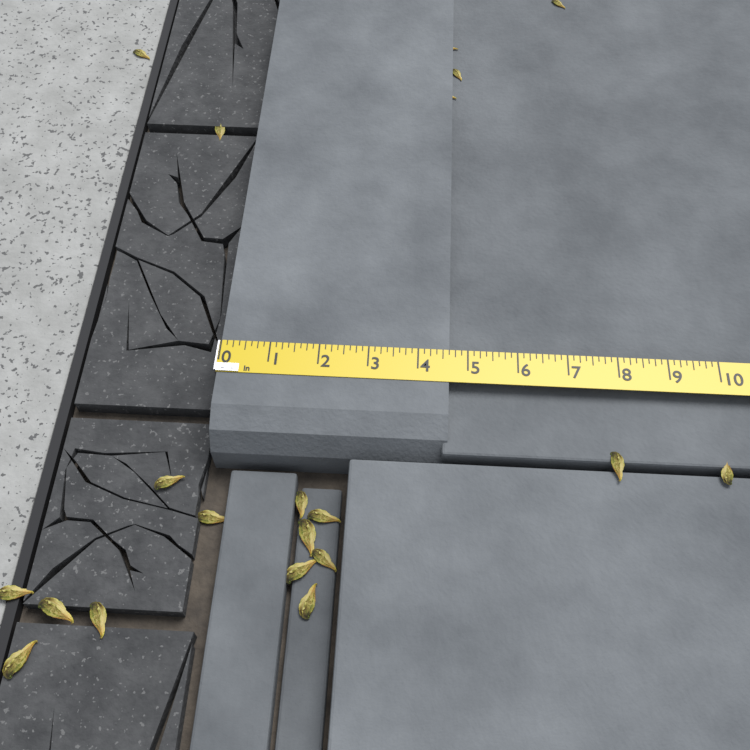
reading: 4.625 in
